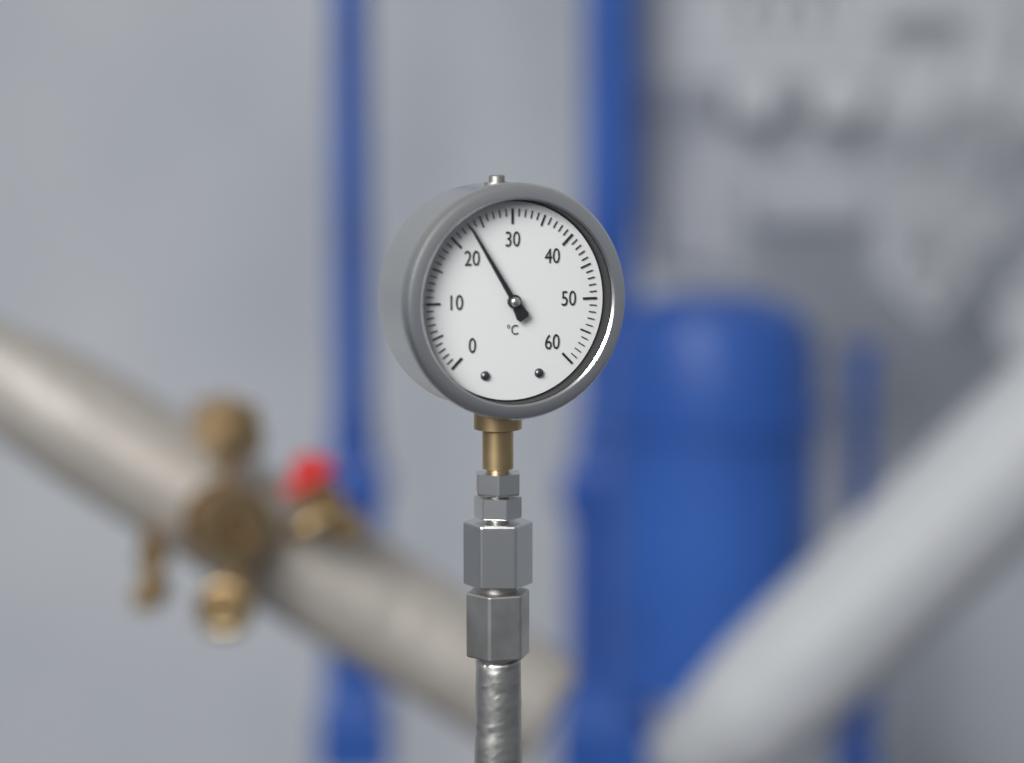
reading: 23 °C
